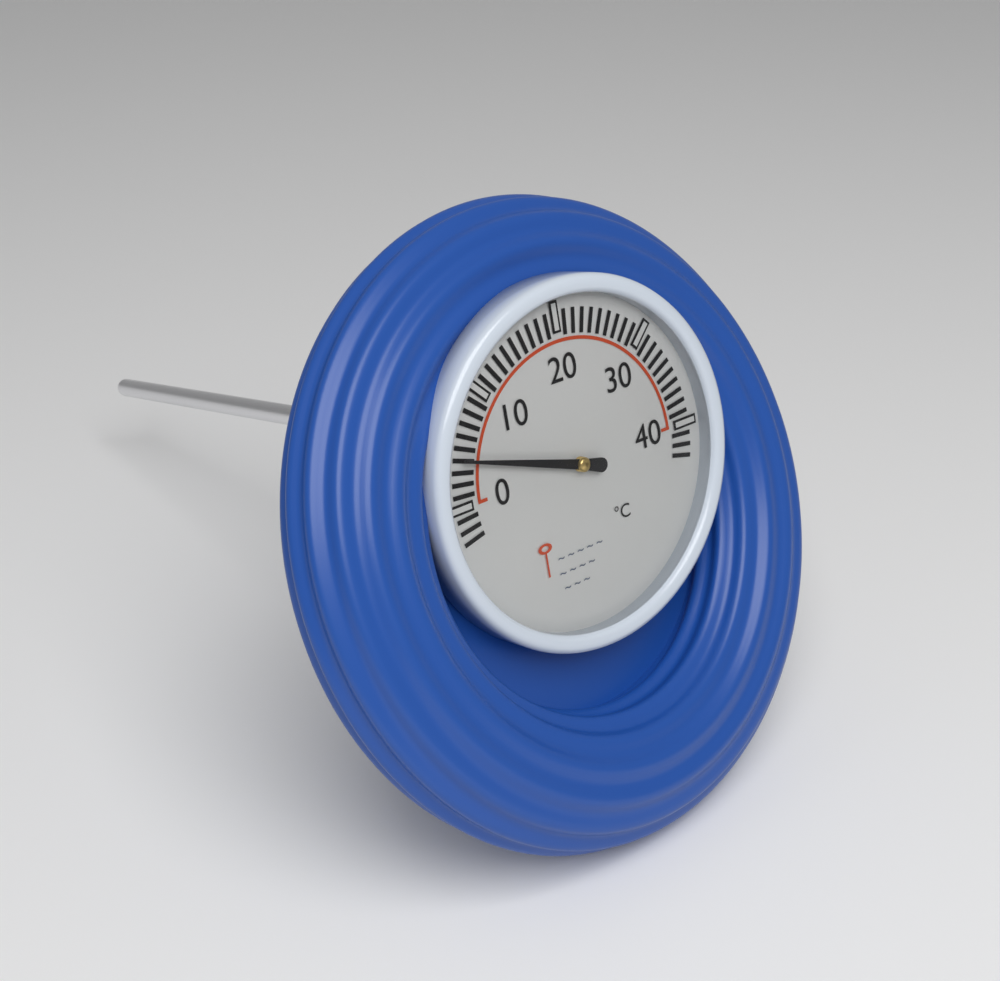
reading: 4 °C
